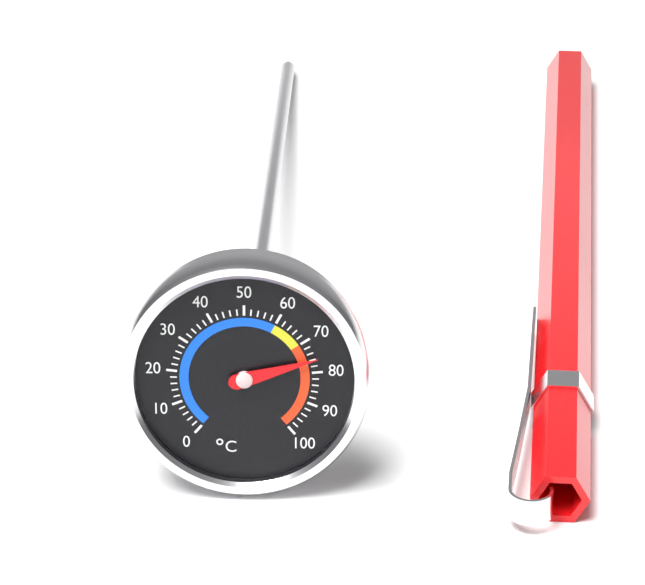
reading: 76 °C
